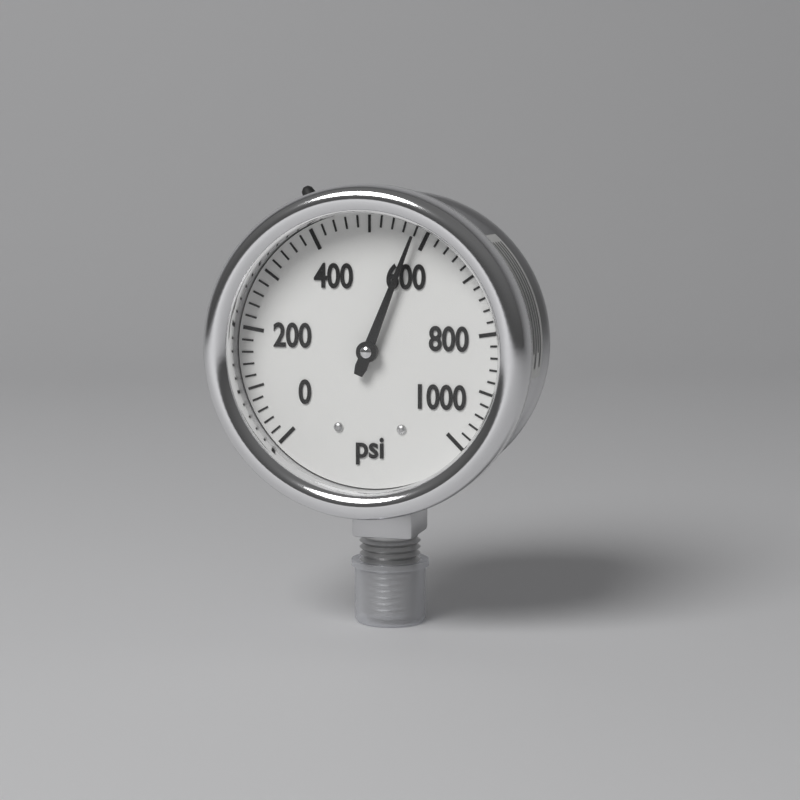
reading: 580 psi
